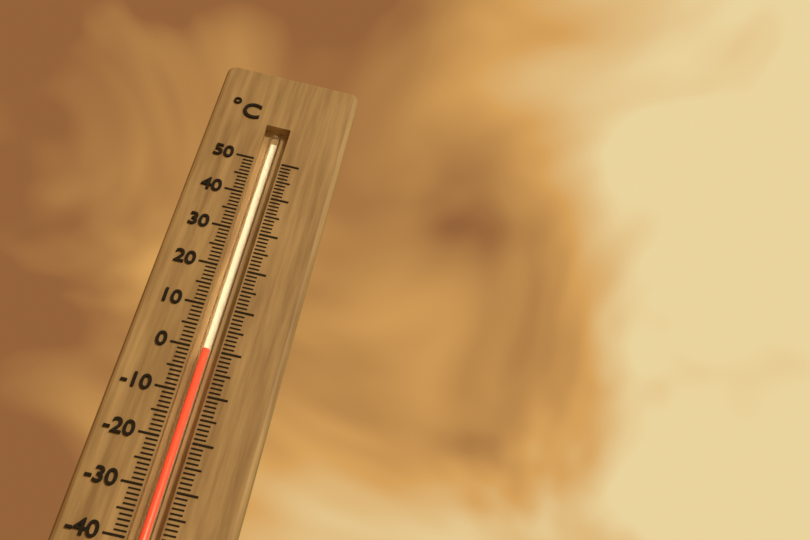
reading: 0 °C
